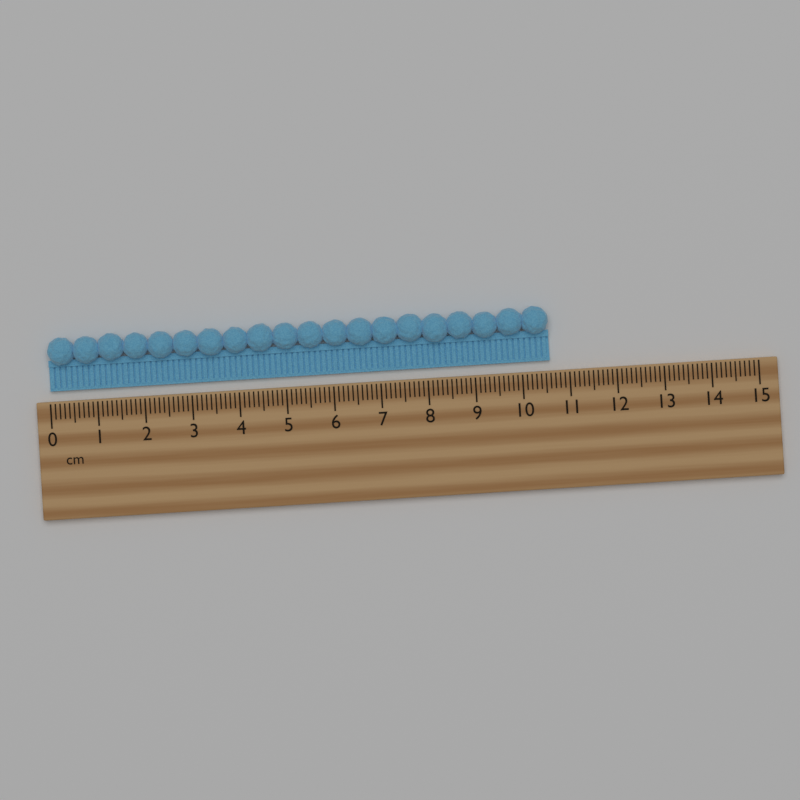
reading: 10.6 cm
